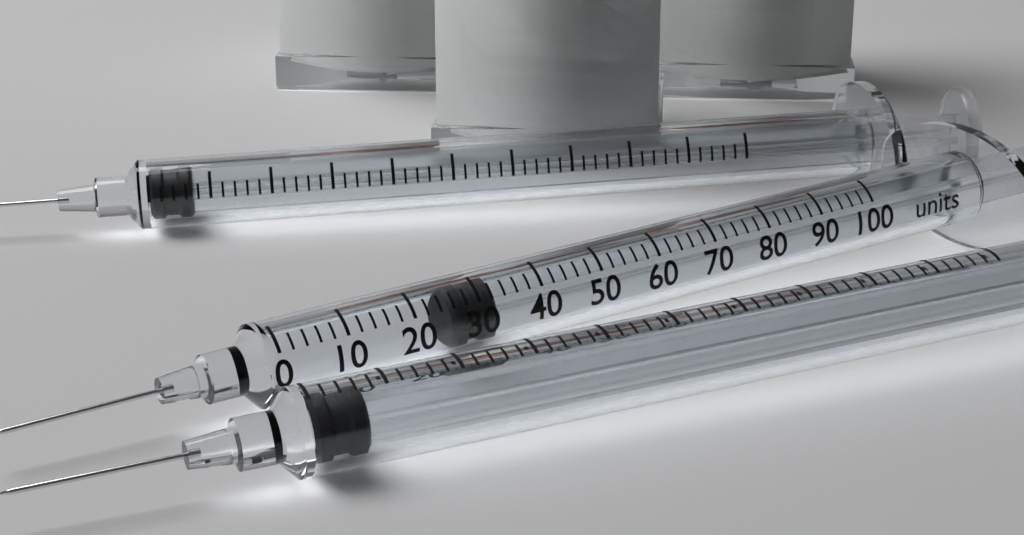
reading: 26 units
